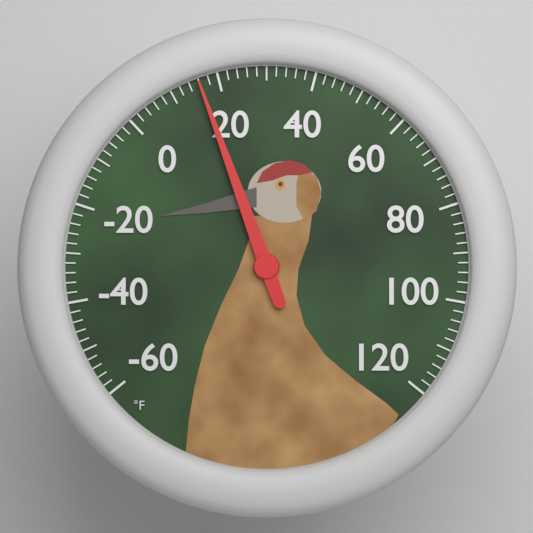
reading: 16 °F
